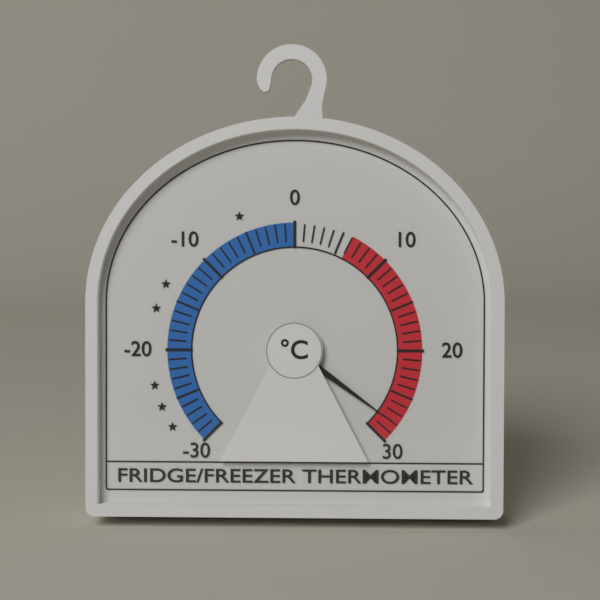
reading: 28 °C
